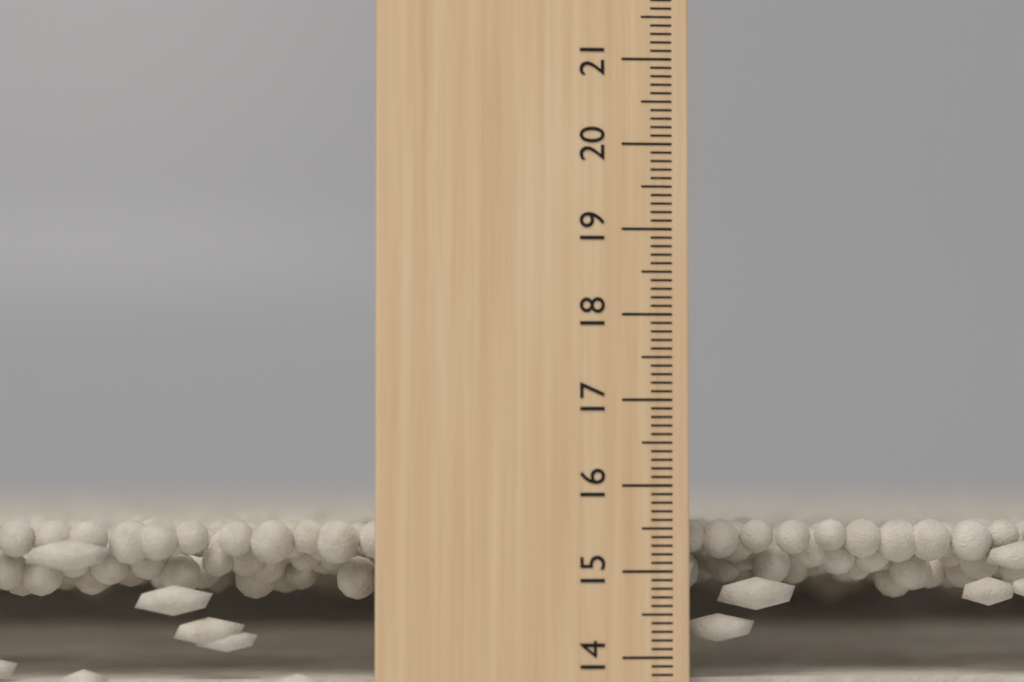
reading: 15.6 cm
